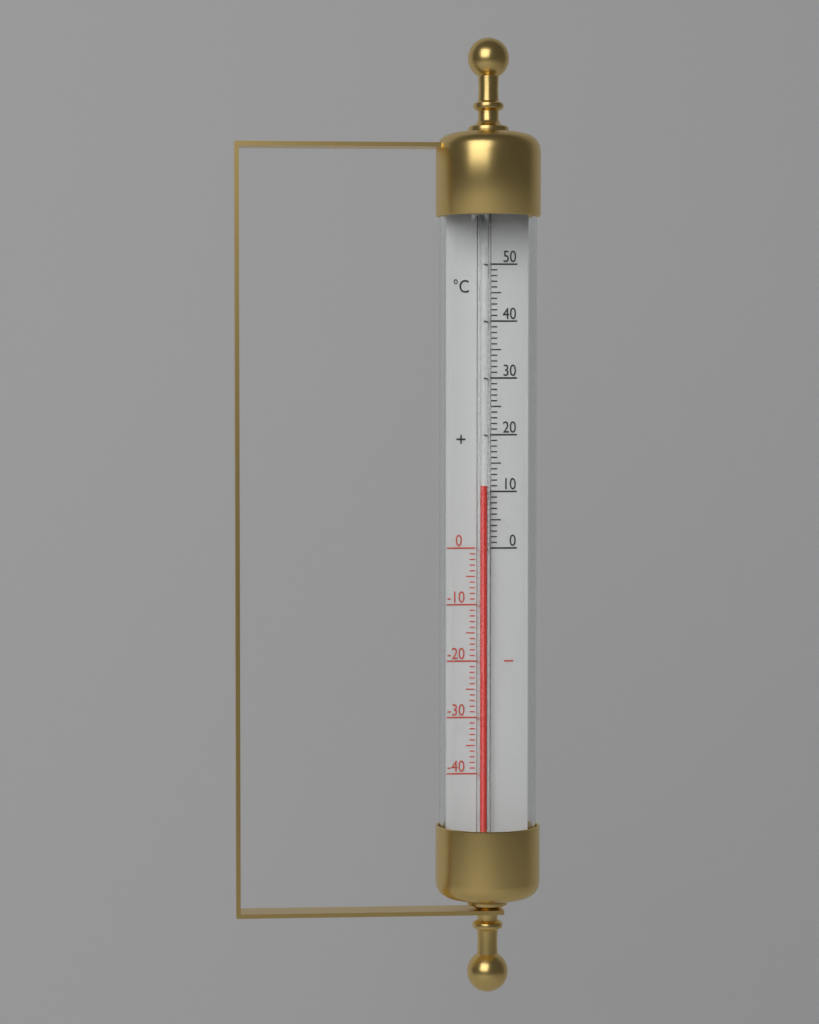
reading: 11 °C
